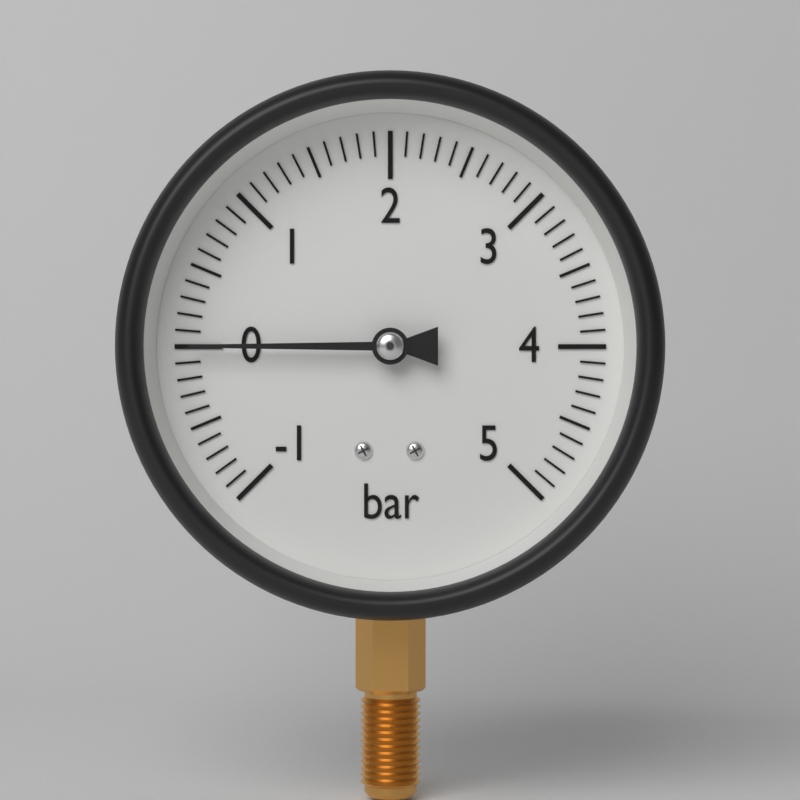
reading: 0.0 bar
